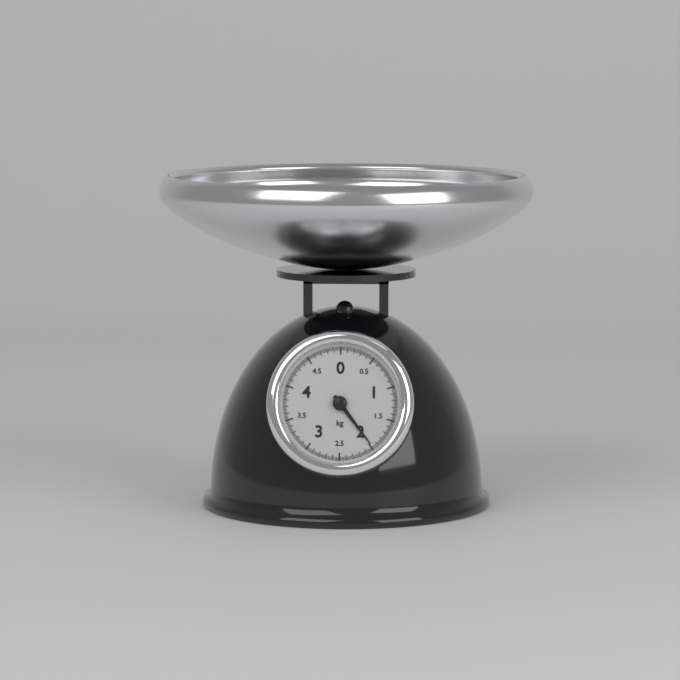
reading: 1.98 kg
